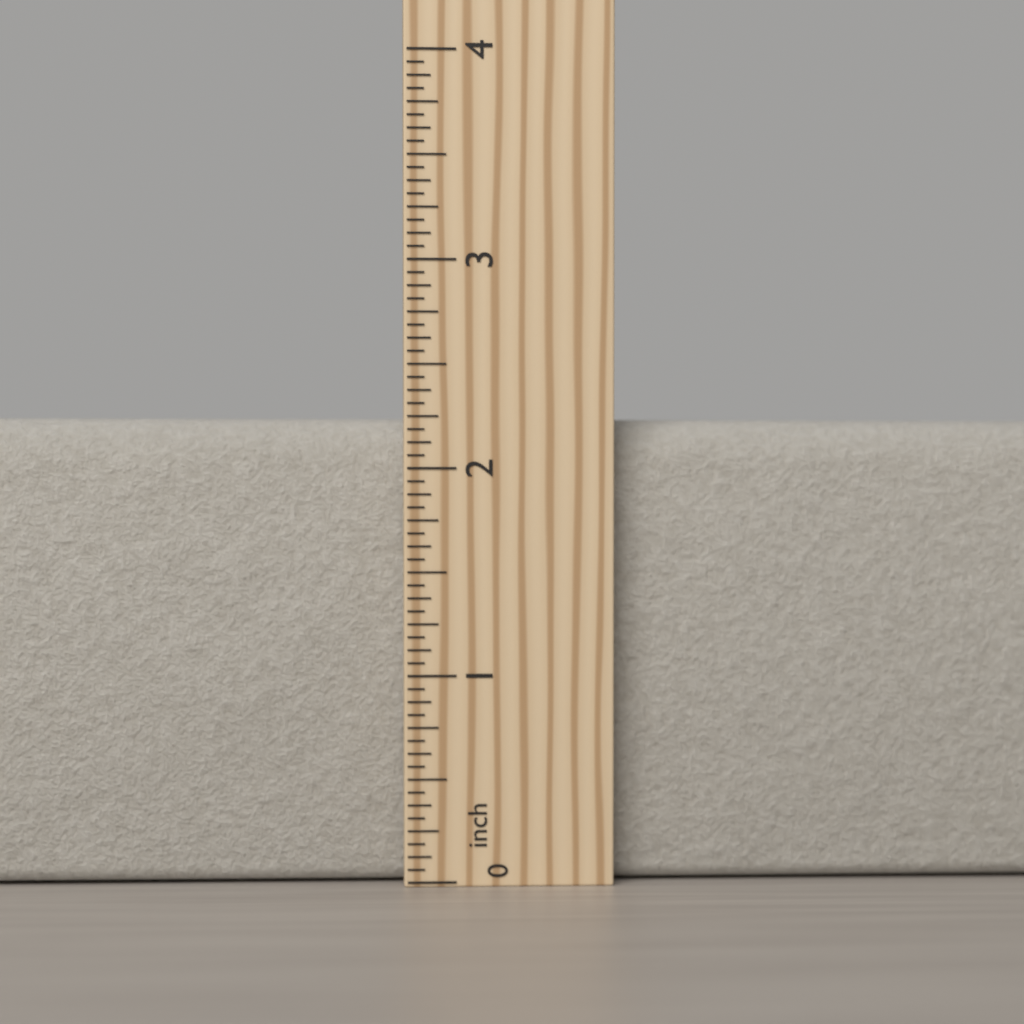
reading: 2.2500 inch
